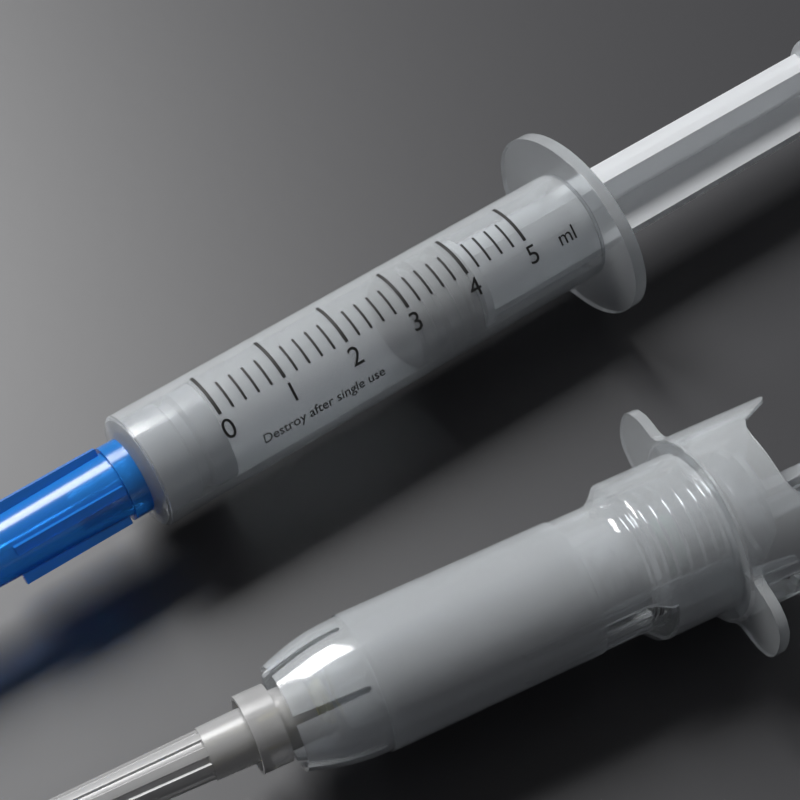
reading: 3.0 ml
